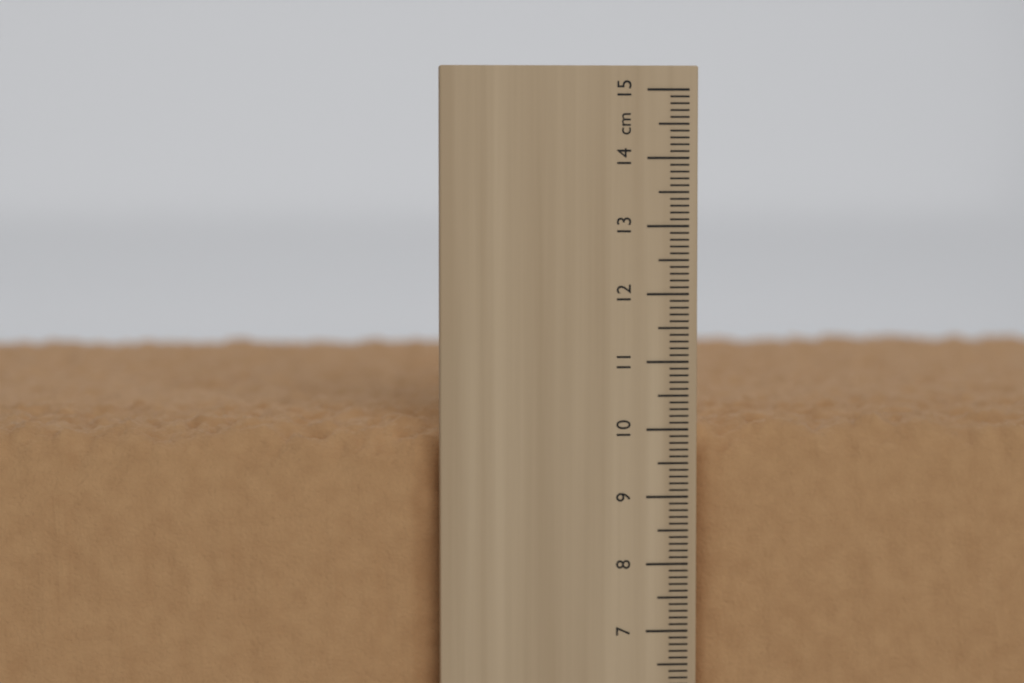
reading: 10.2 cm
